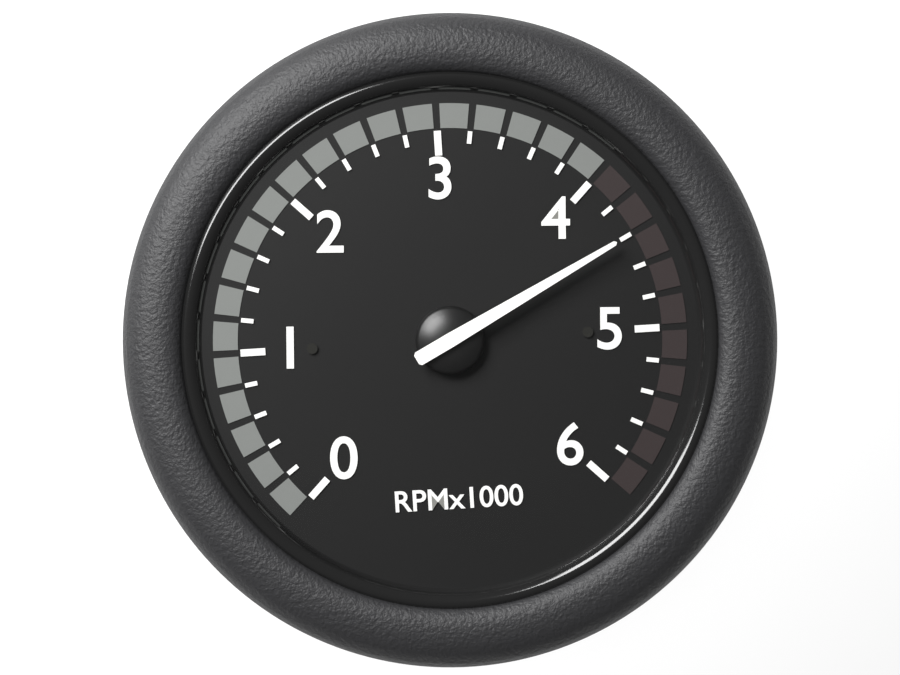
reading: 4400 RPM
